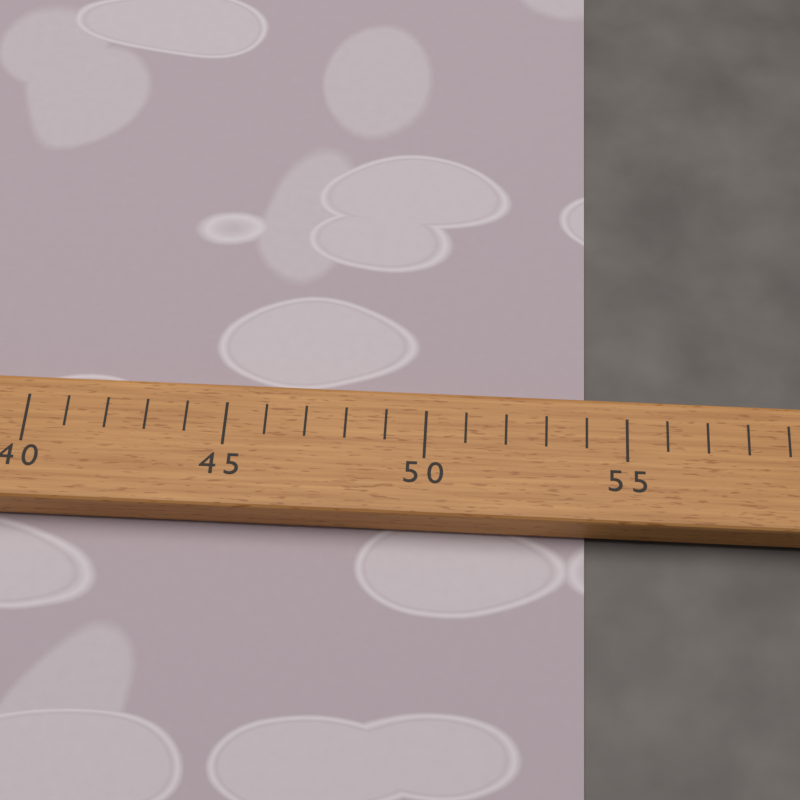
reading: 54 (no unit)
